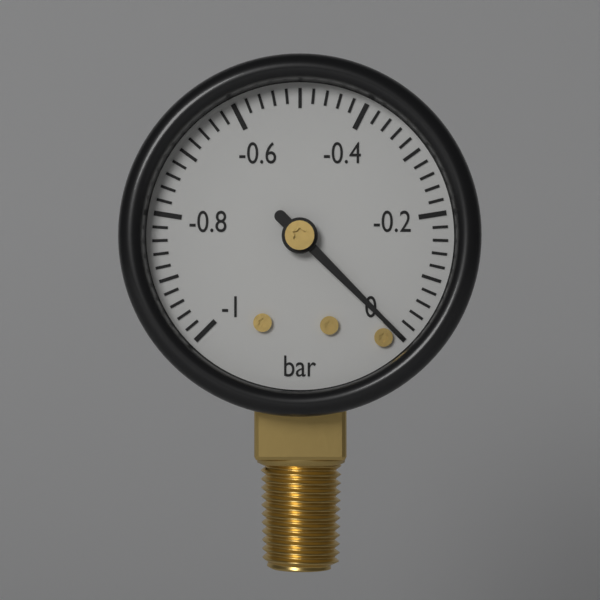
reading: 0.00 bar
